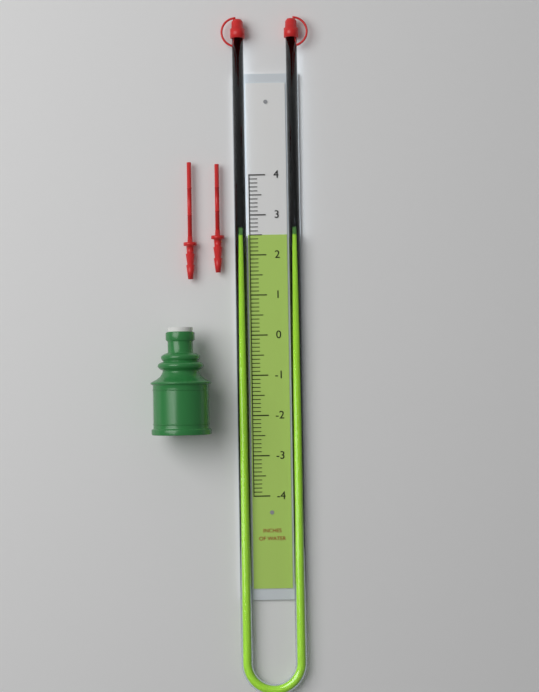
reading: 2.5 in
